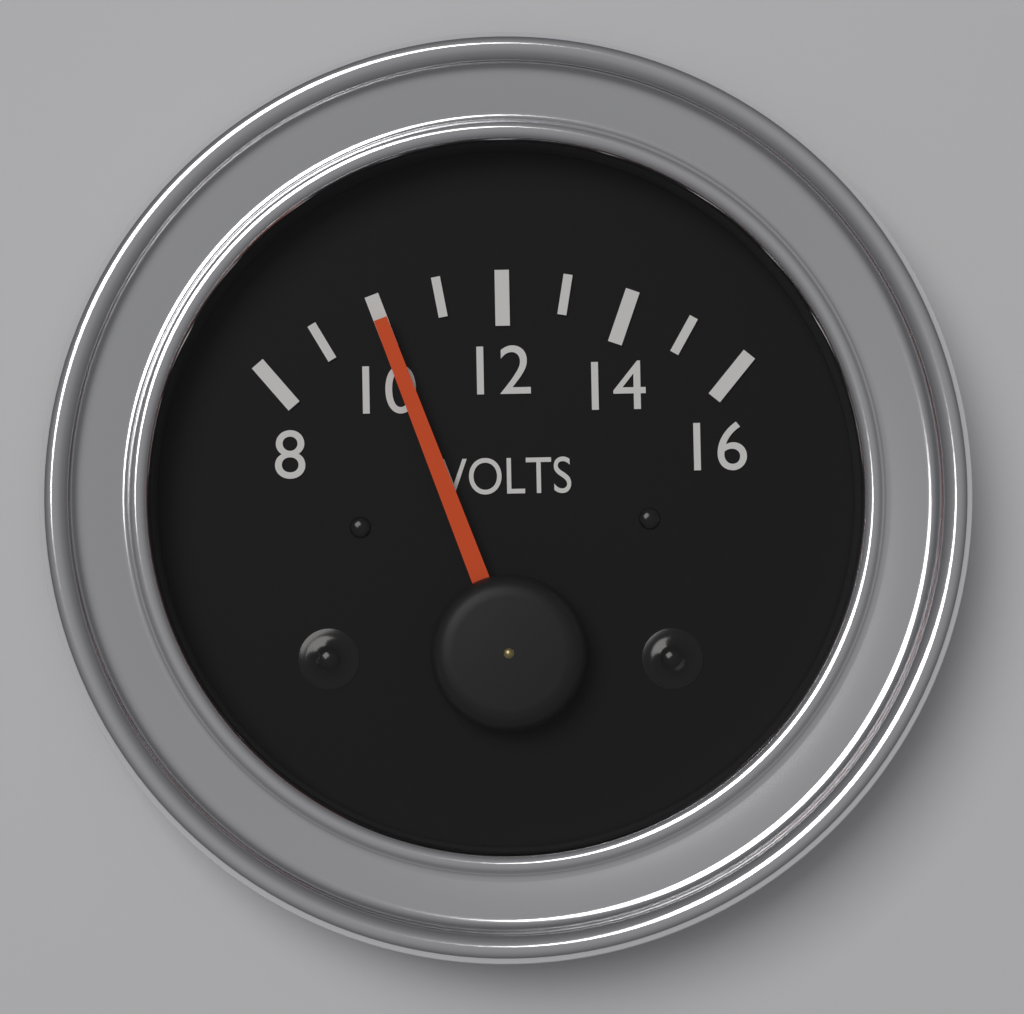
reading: 10 V
